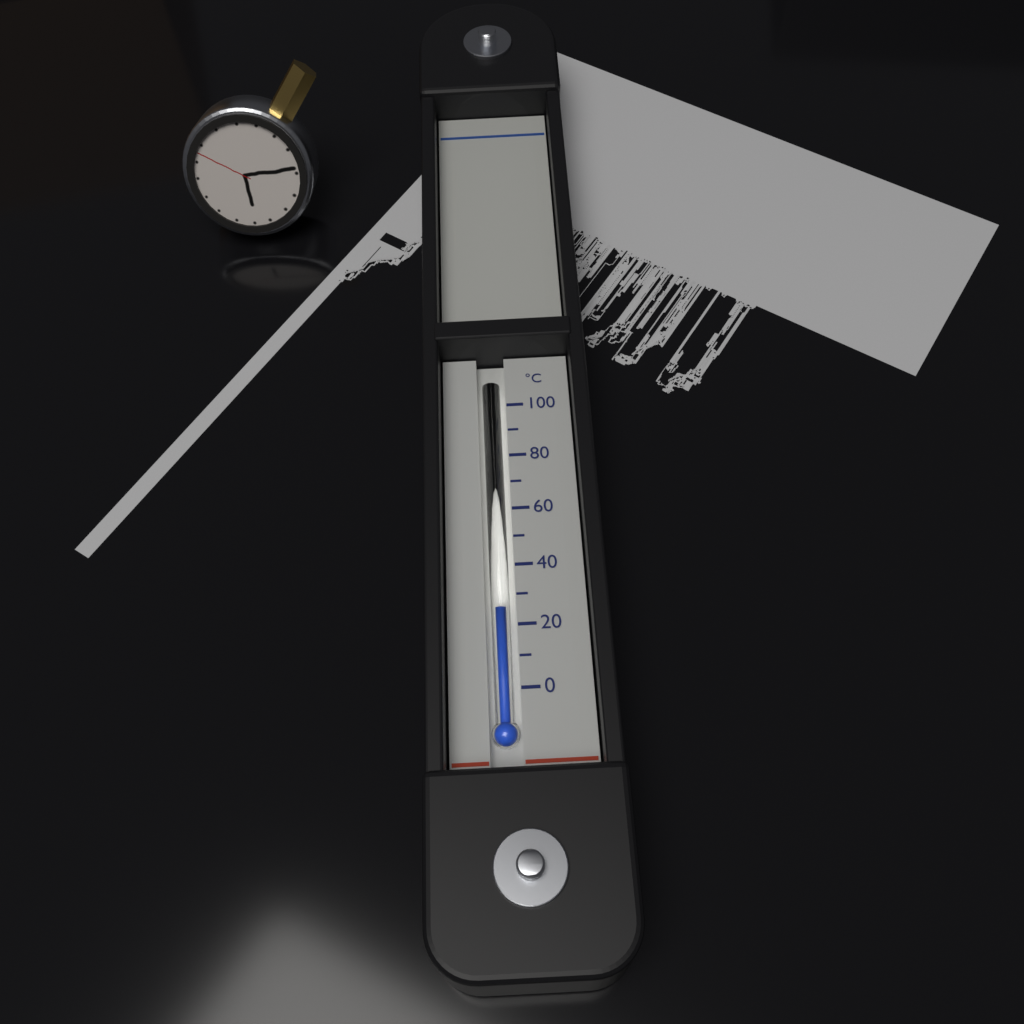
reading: 25 °C
